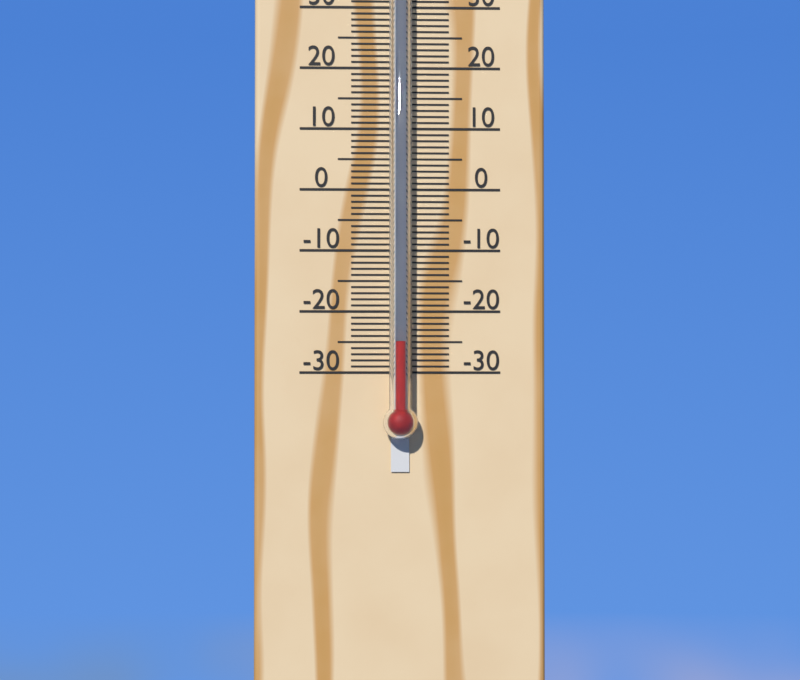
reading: -25 °C
